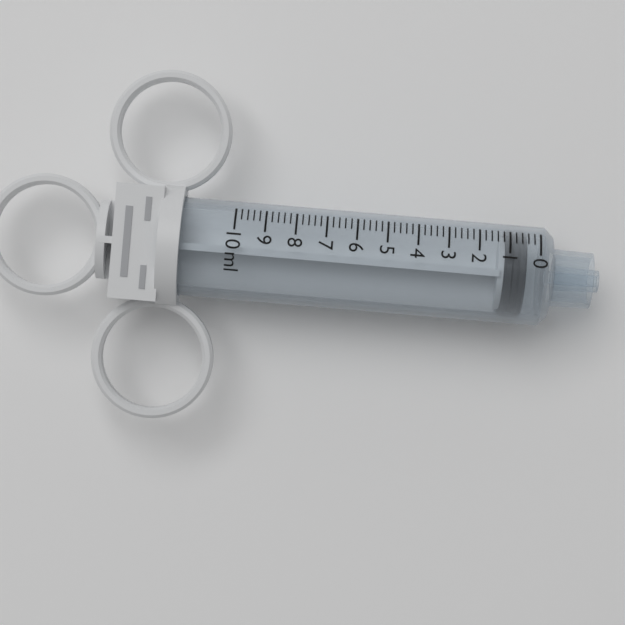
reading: 0.4 ml
